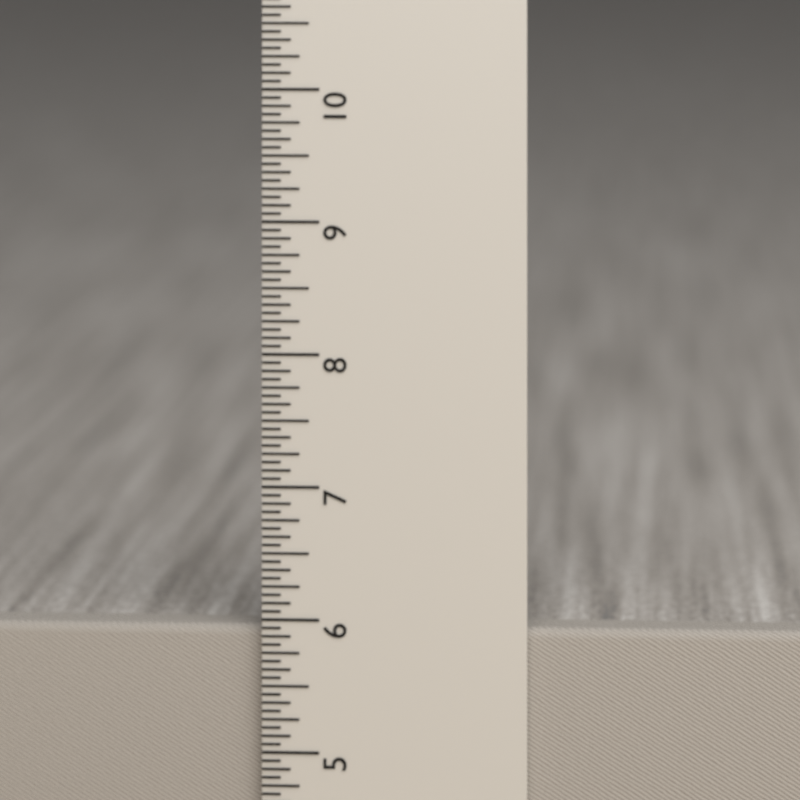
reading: 5.9375 in
